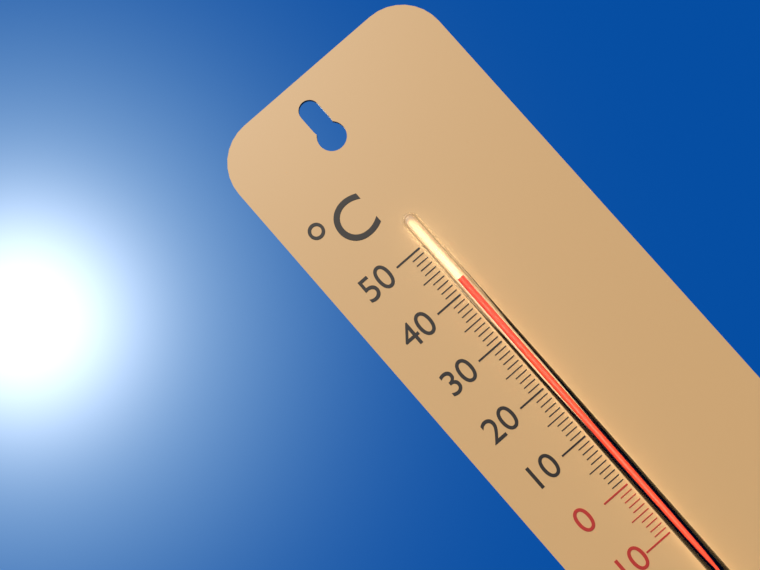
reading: 42 °C
